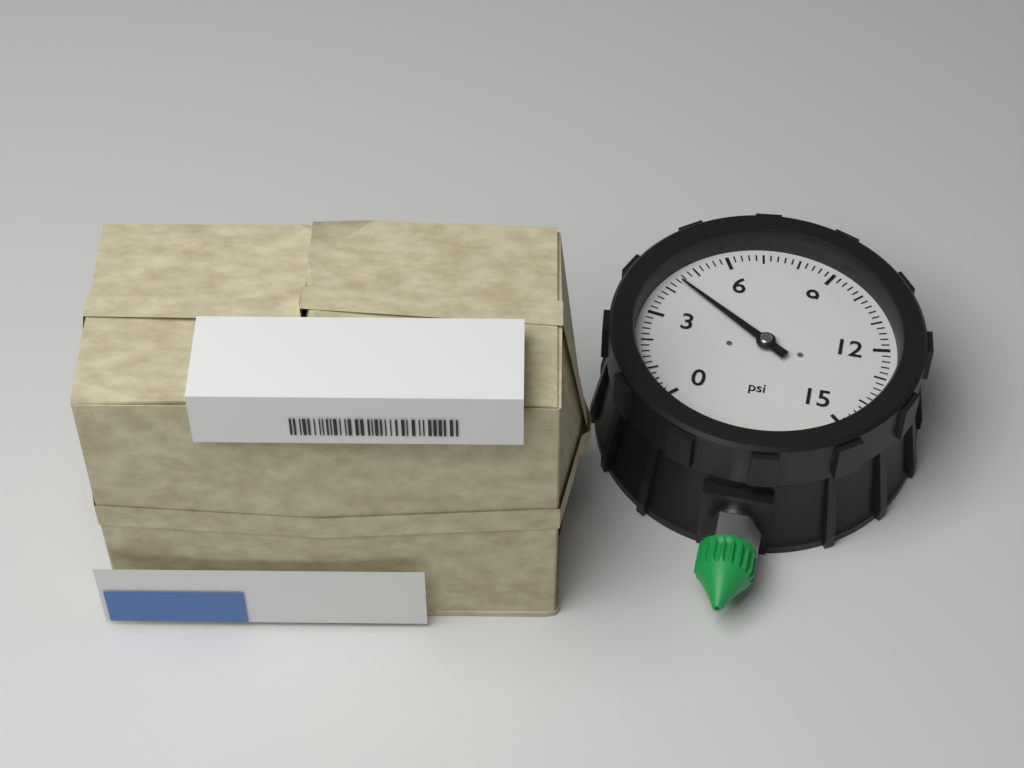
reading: 4.4 psi
